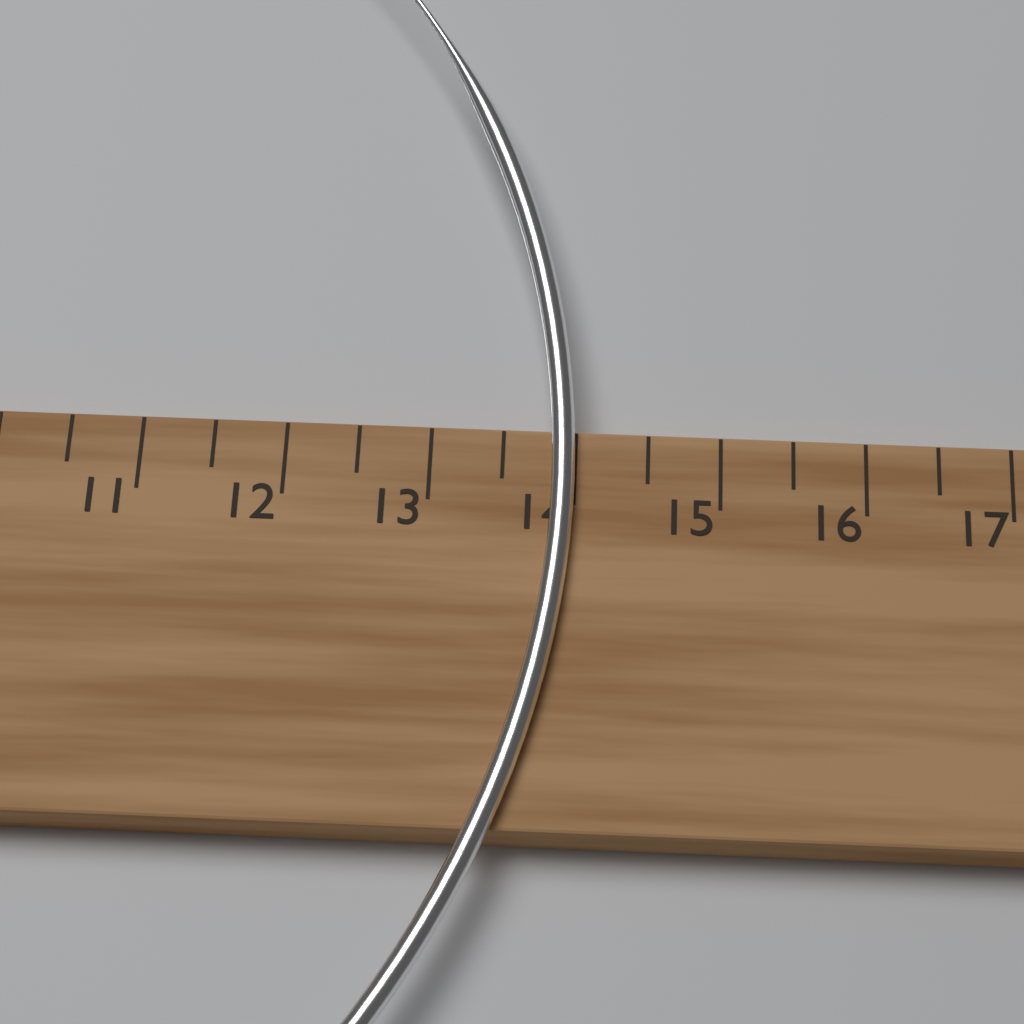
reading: 14.0 cm
